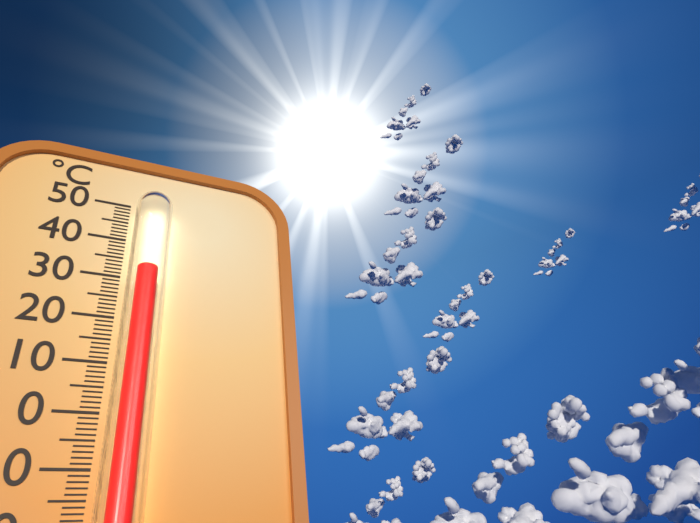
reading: 30 °C
